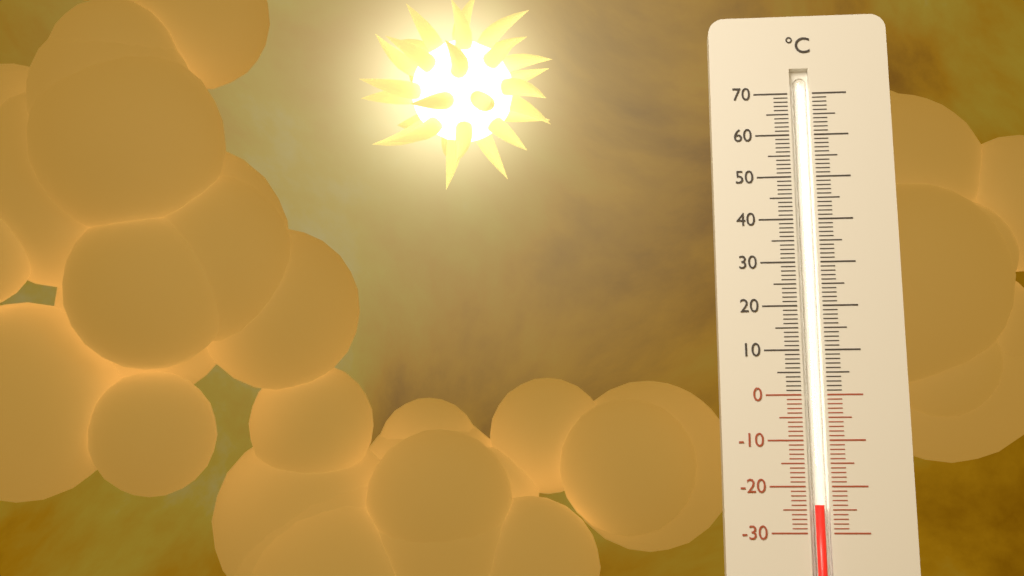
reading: -24 °C
